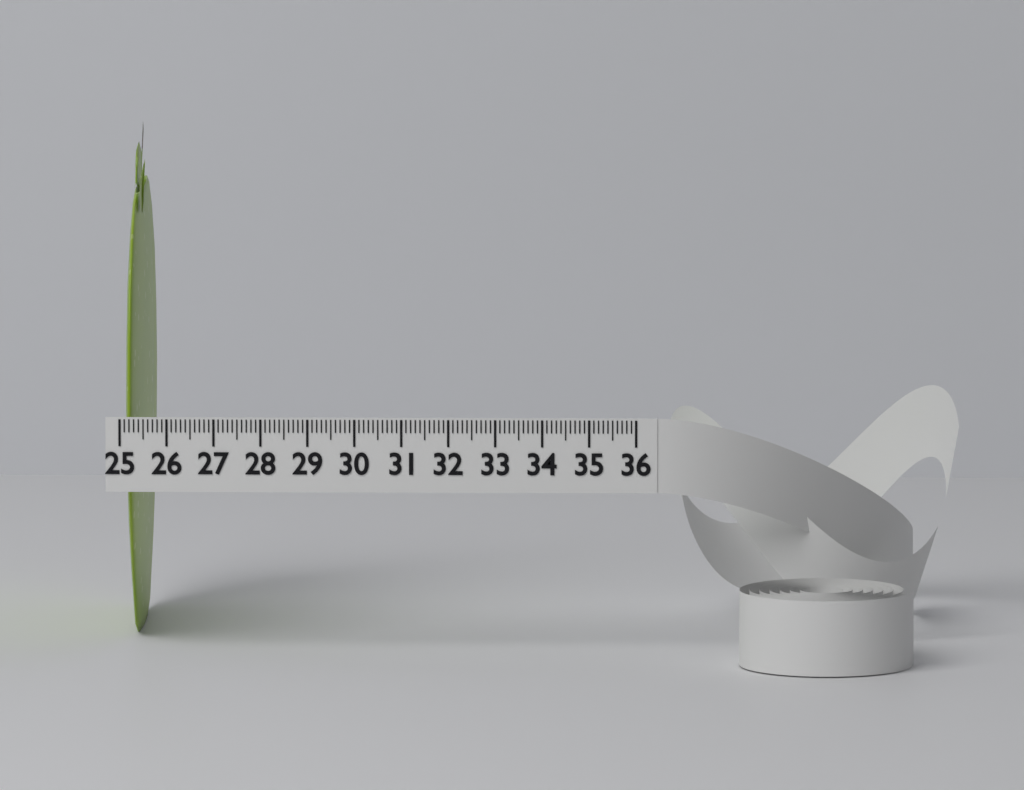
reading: 25.4 (no unit)
